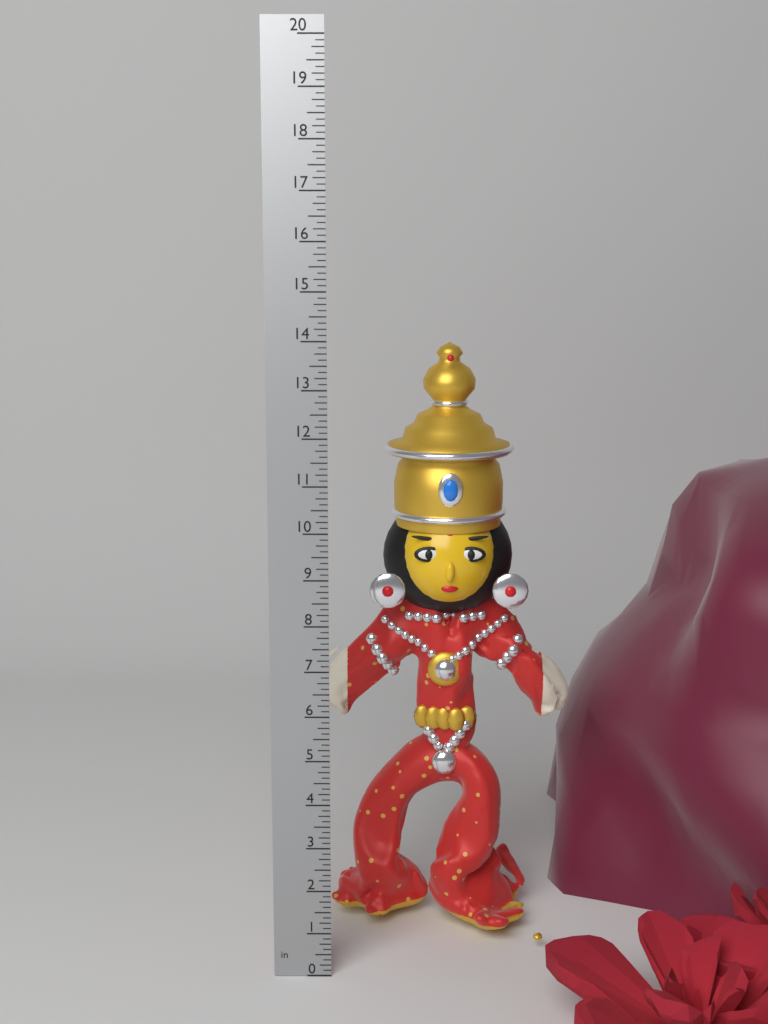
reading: 13.750 in
